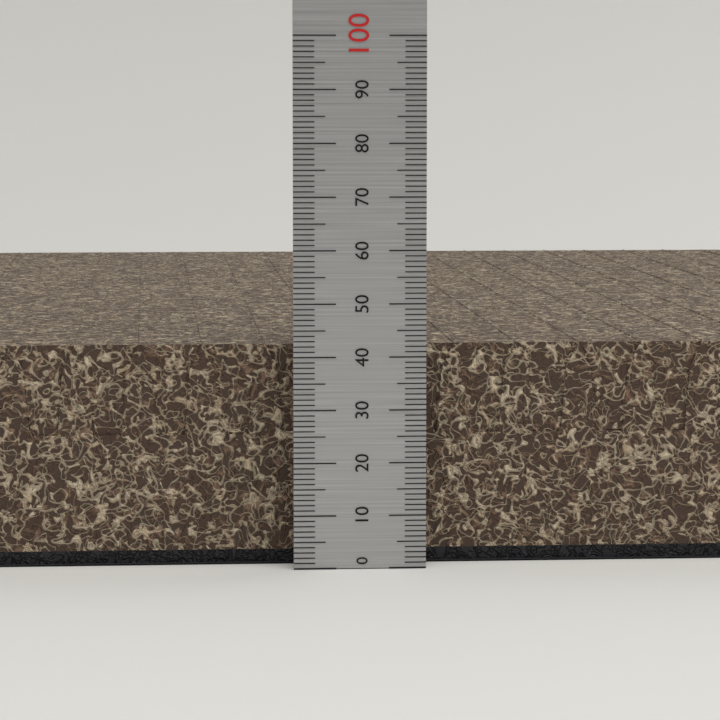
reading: 42 (no unit)
